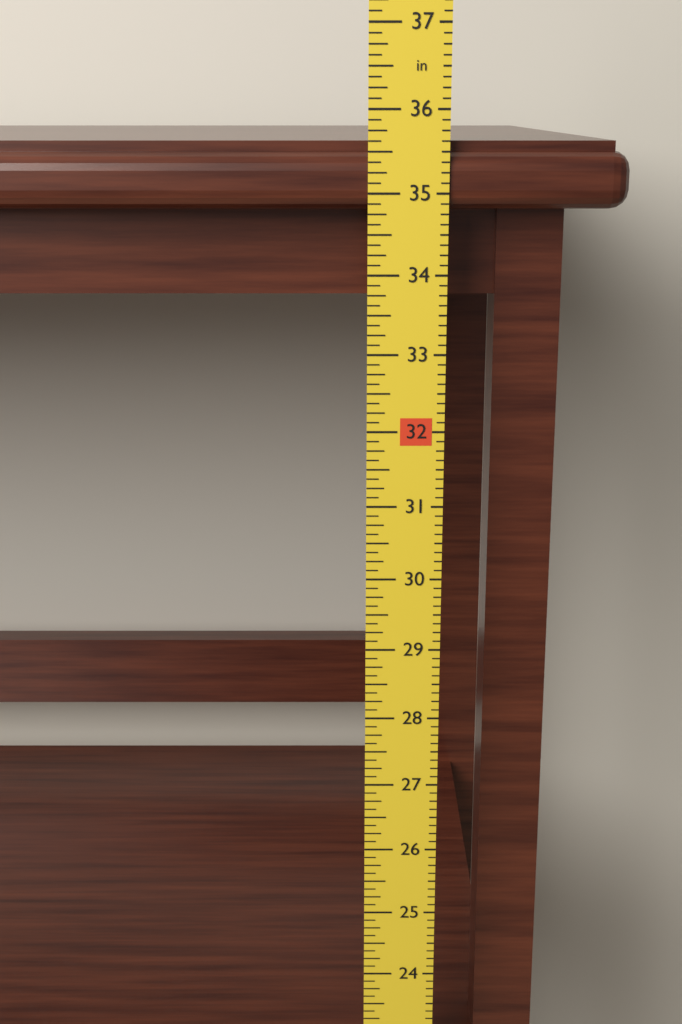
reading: 35.625 in
